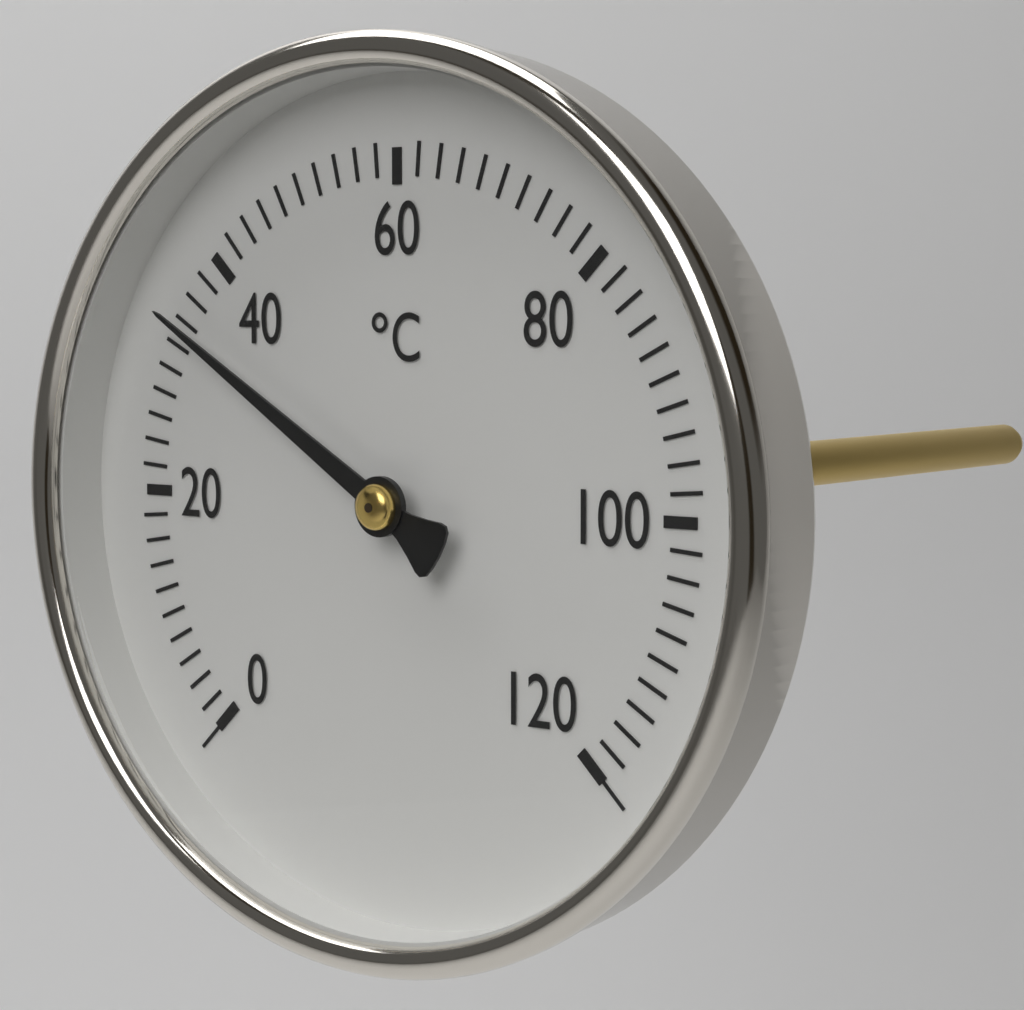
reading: 34 °C
